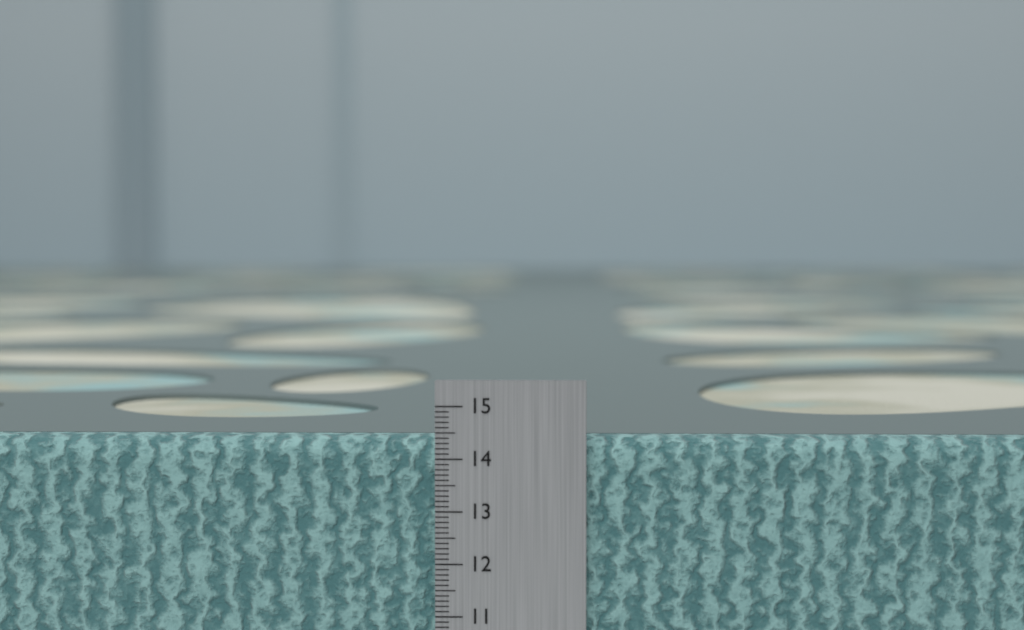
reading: 14.4 cm
